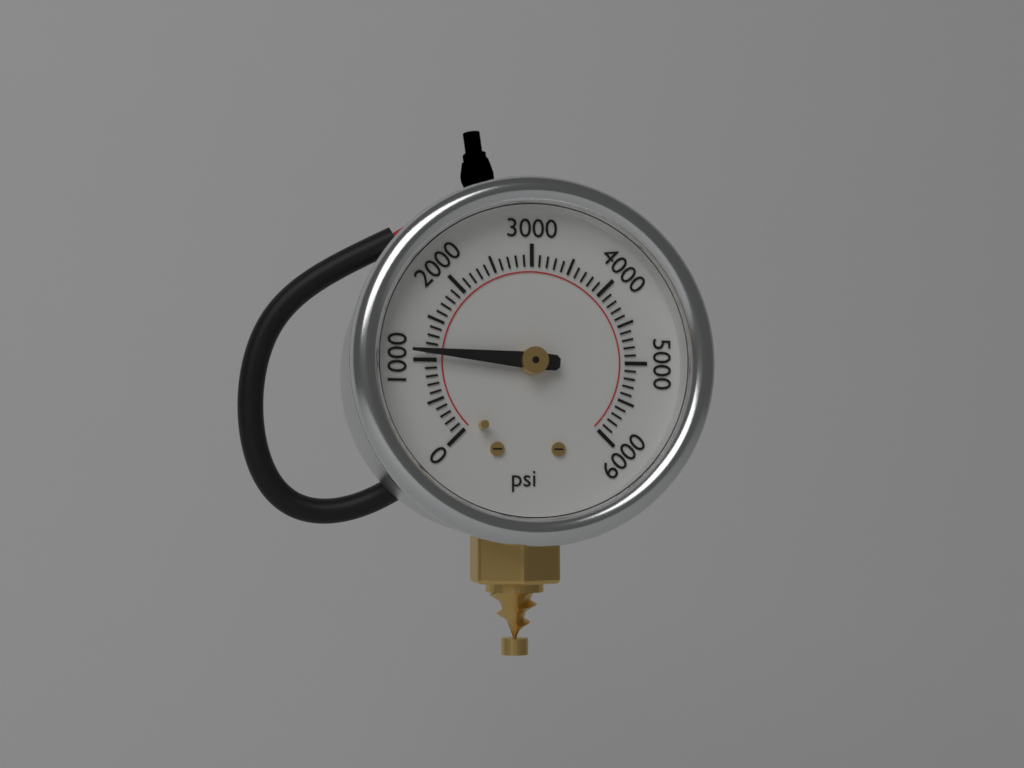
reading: 1100 psi
